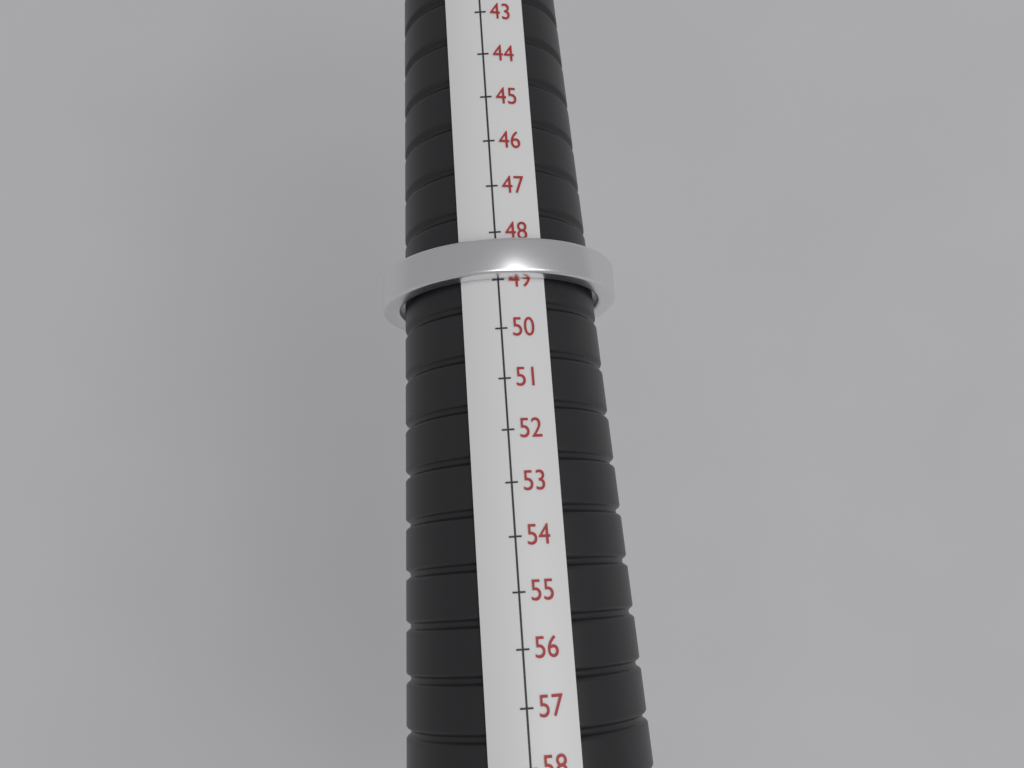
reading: 49 mm
